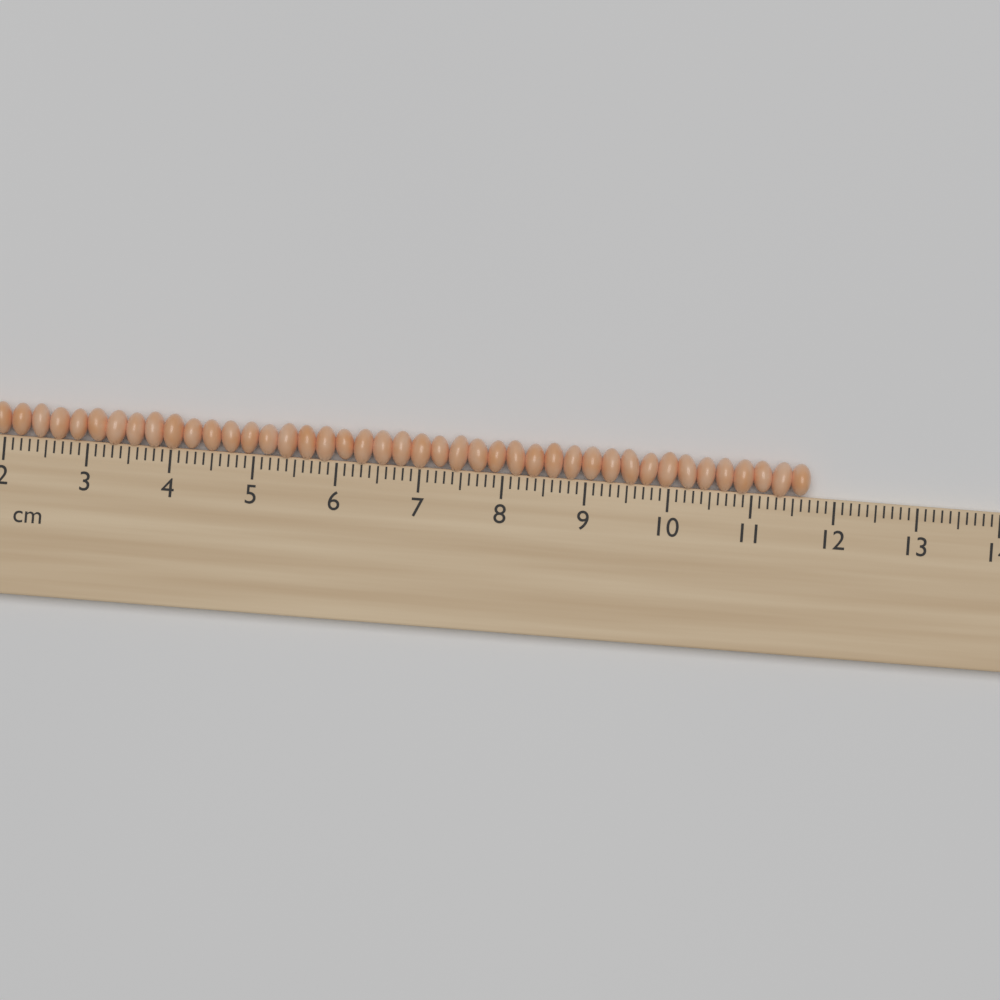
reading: 11.7 cm
